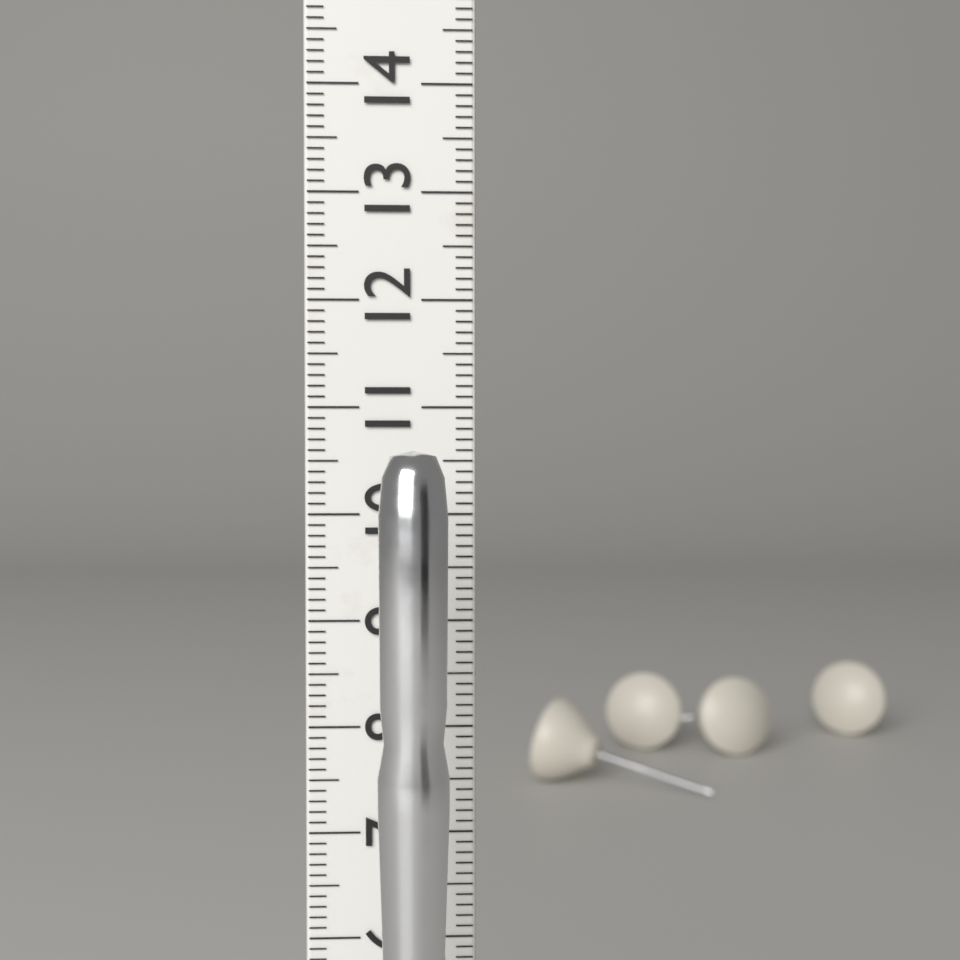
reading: 10.6 cm
